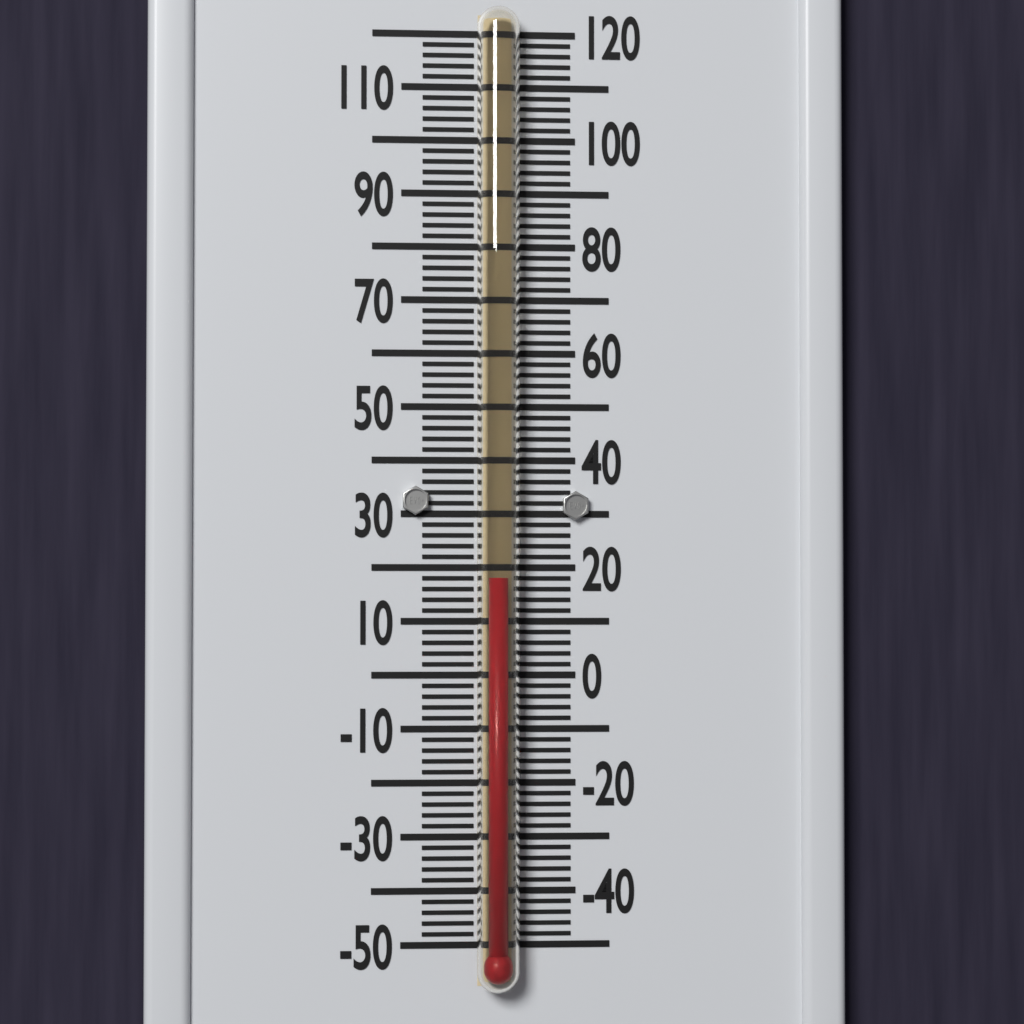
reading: 18 °F
